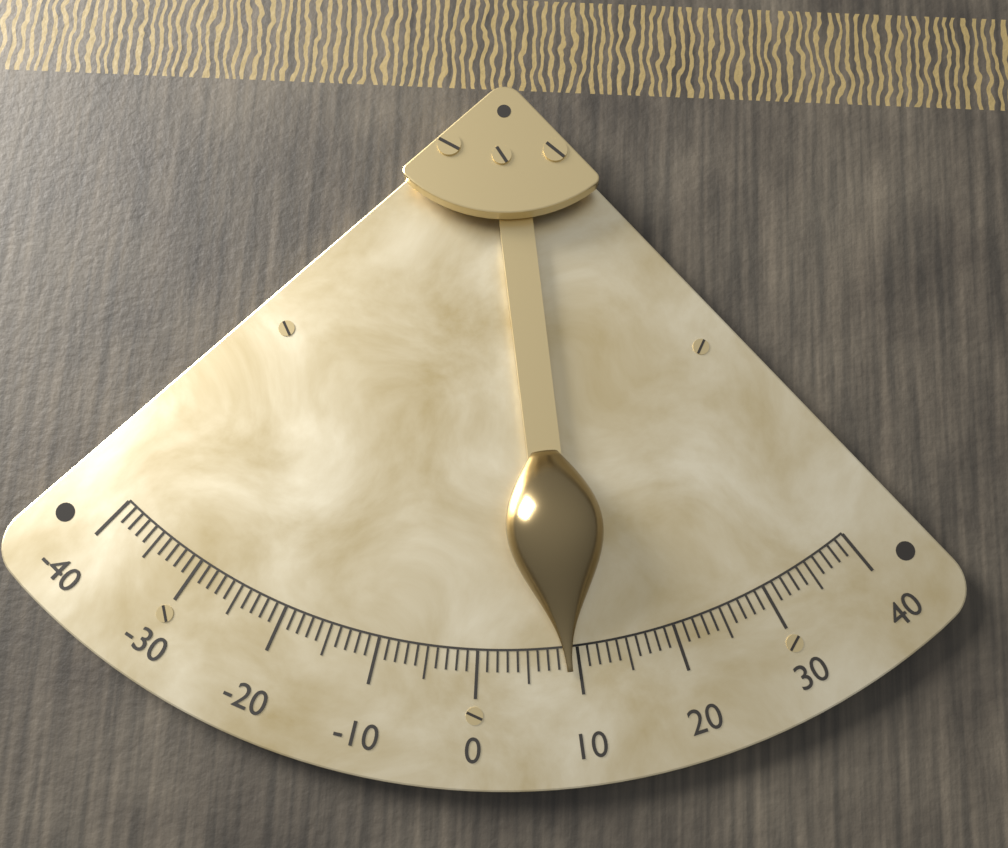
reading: 9 (no unit)
